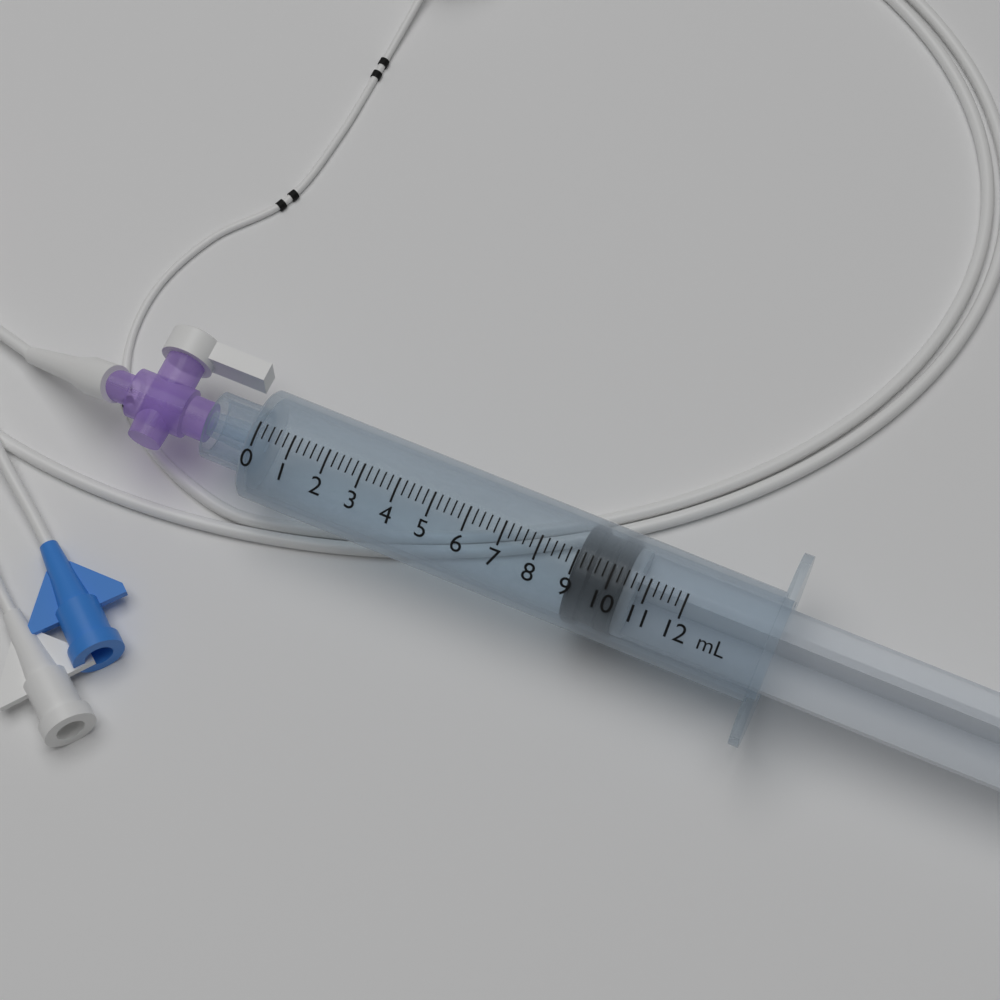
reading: 9.0 mL
